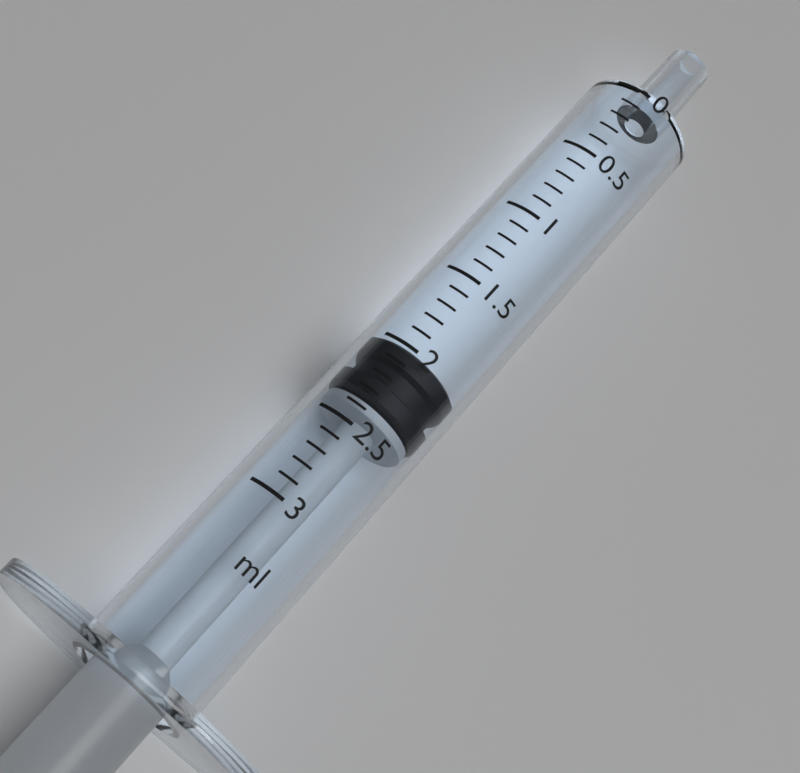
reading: 2.0 ml
